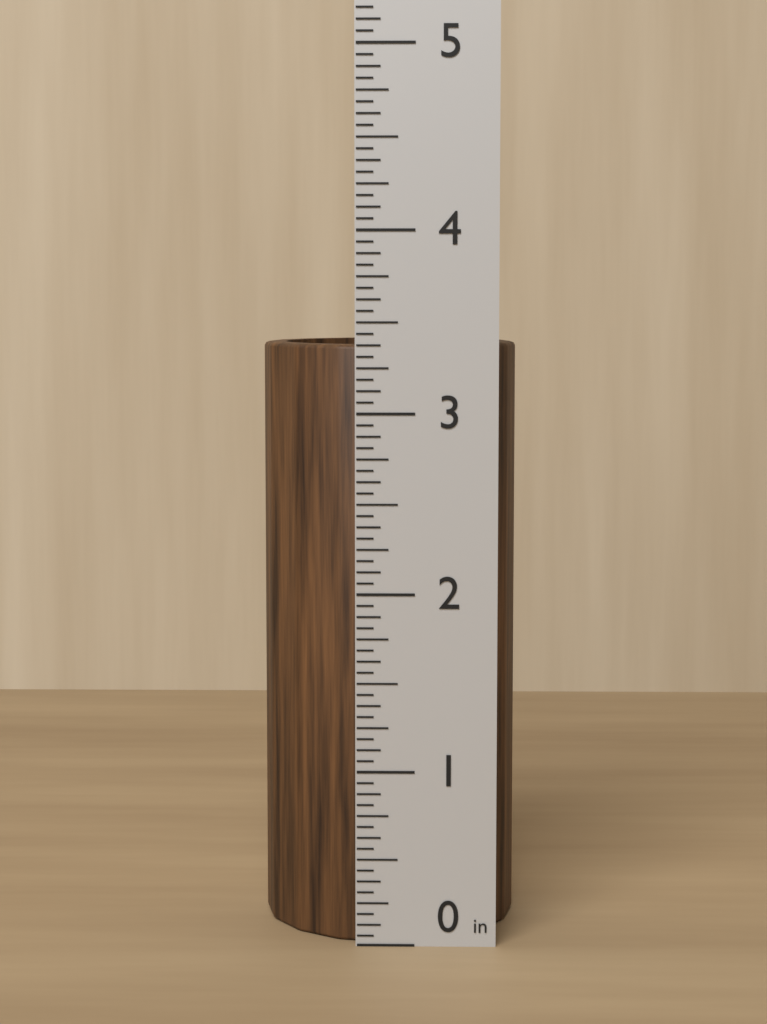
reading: 3.3750 in
